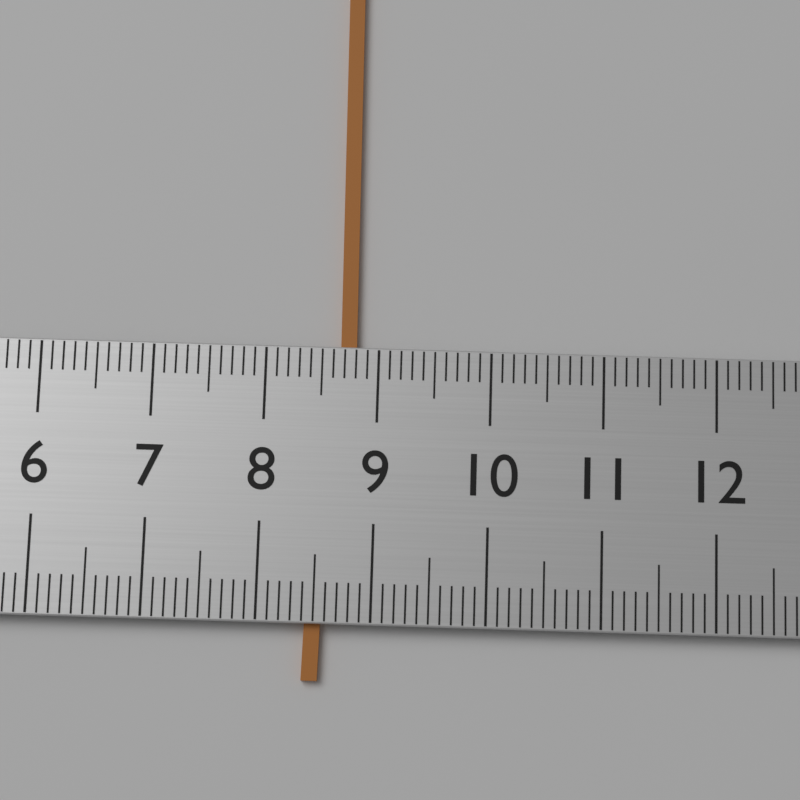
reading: 8.8 (no unit)
